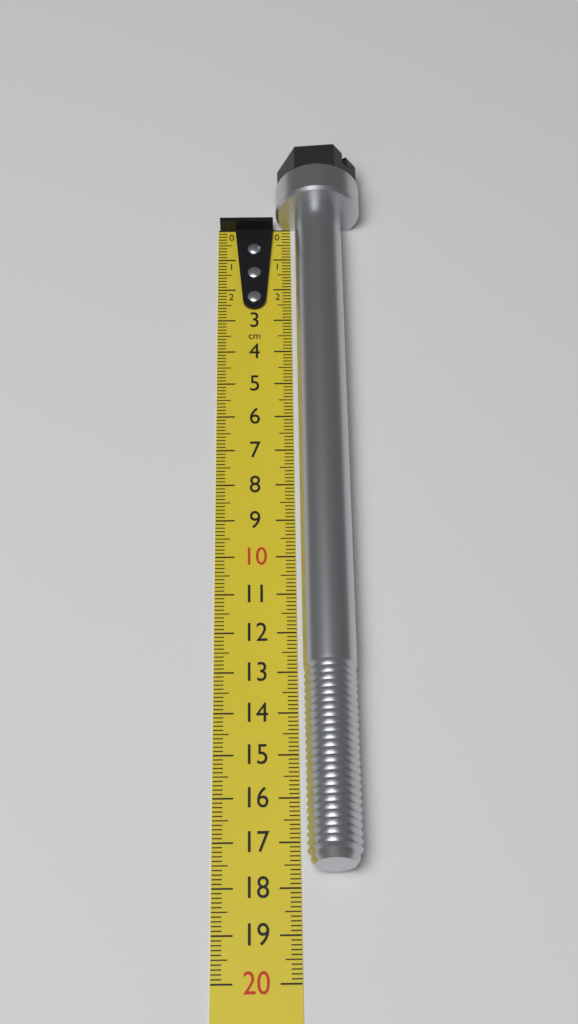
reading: 17.7 cm
